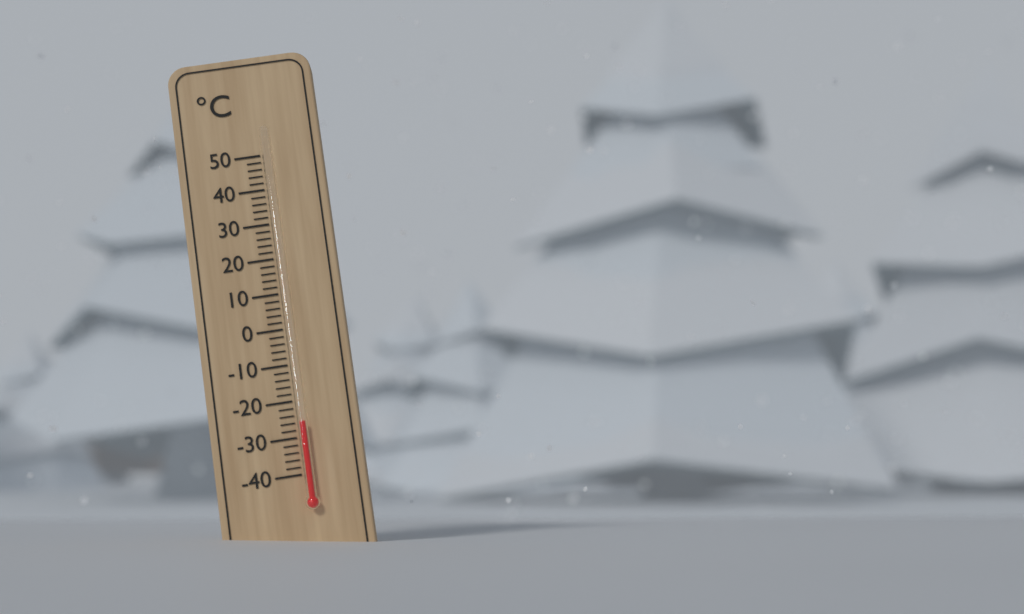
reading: -26 °C
